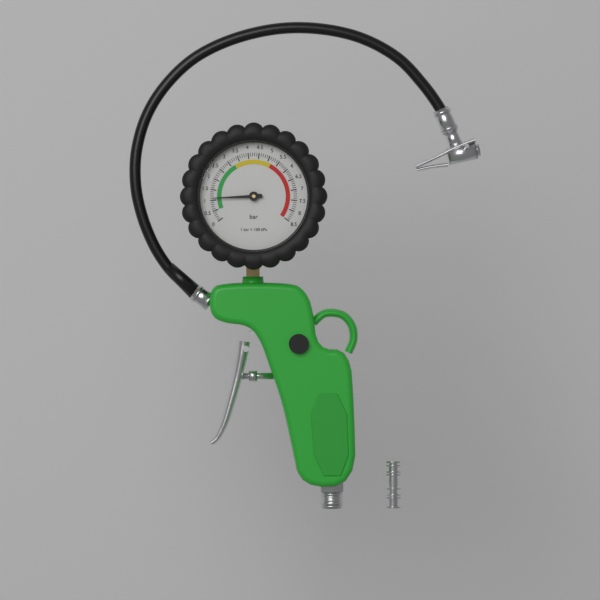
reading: 1.1 bar
